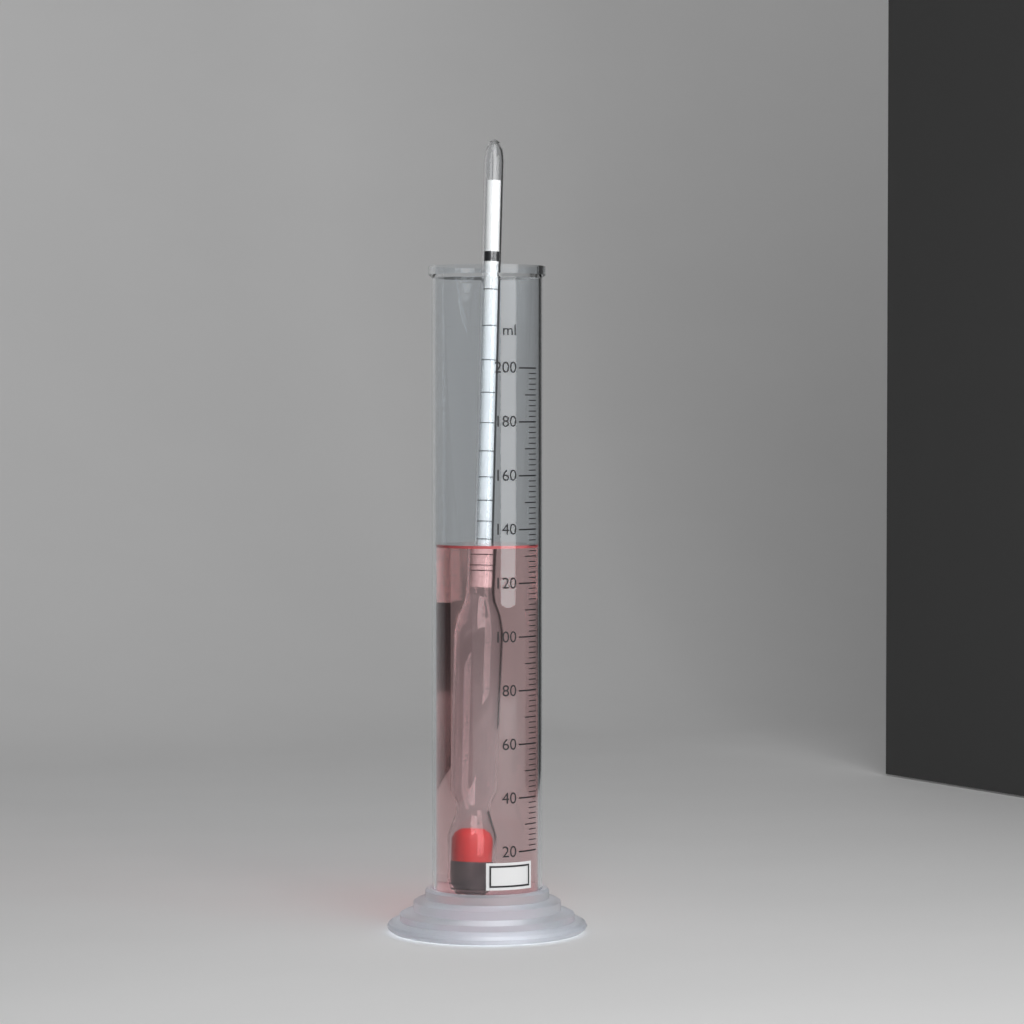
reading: 134 ml
